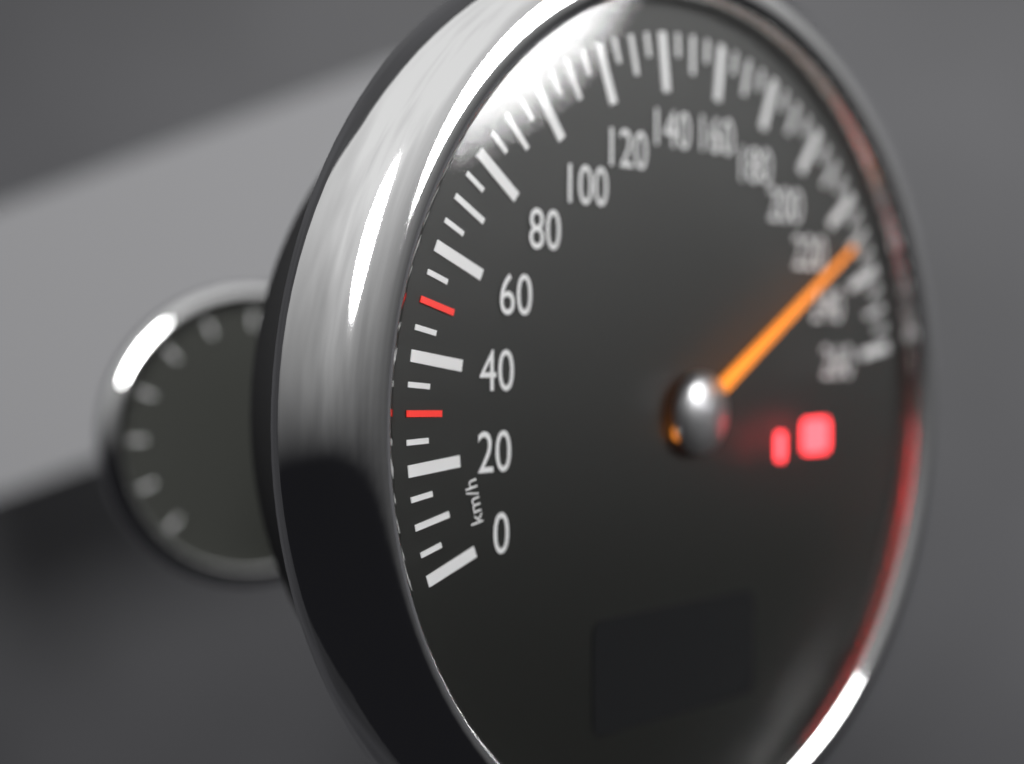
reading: 230 km/h
